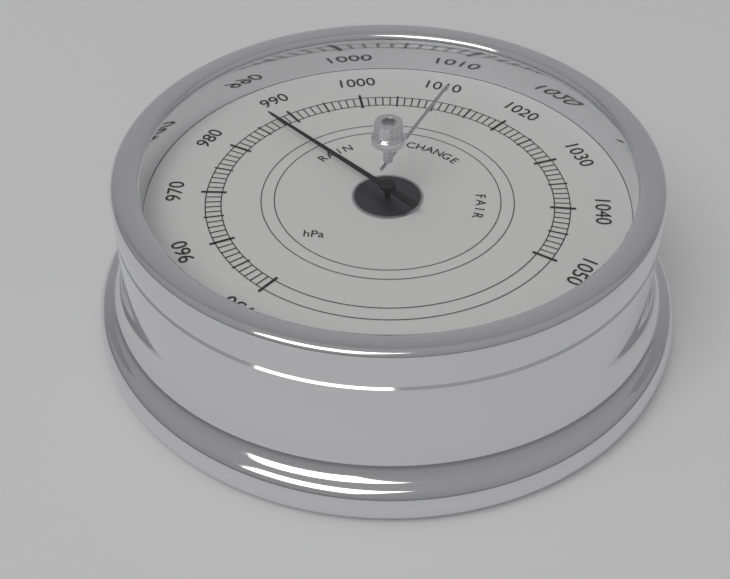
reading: 987 hPa
